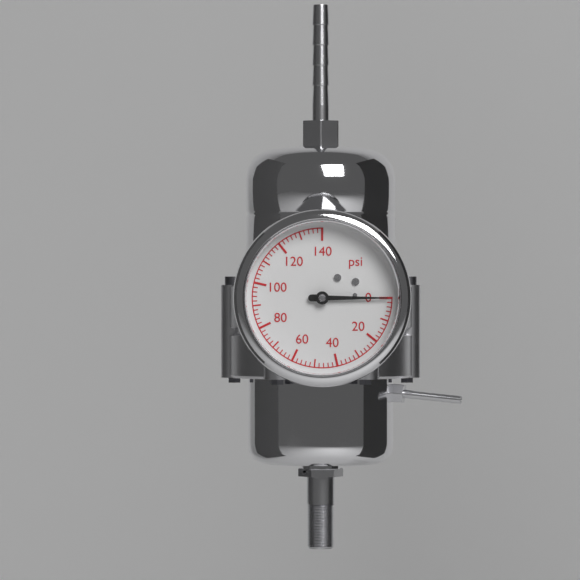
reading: 0 psi
